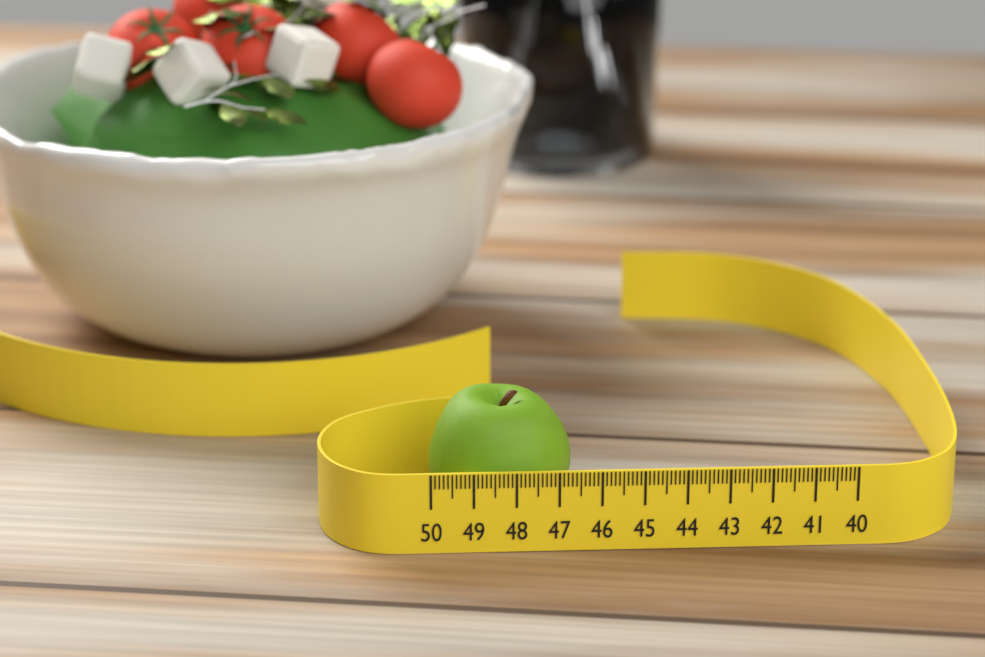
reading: 46.6 (no unit)
